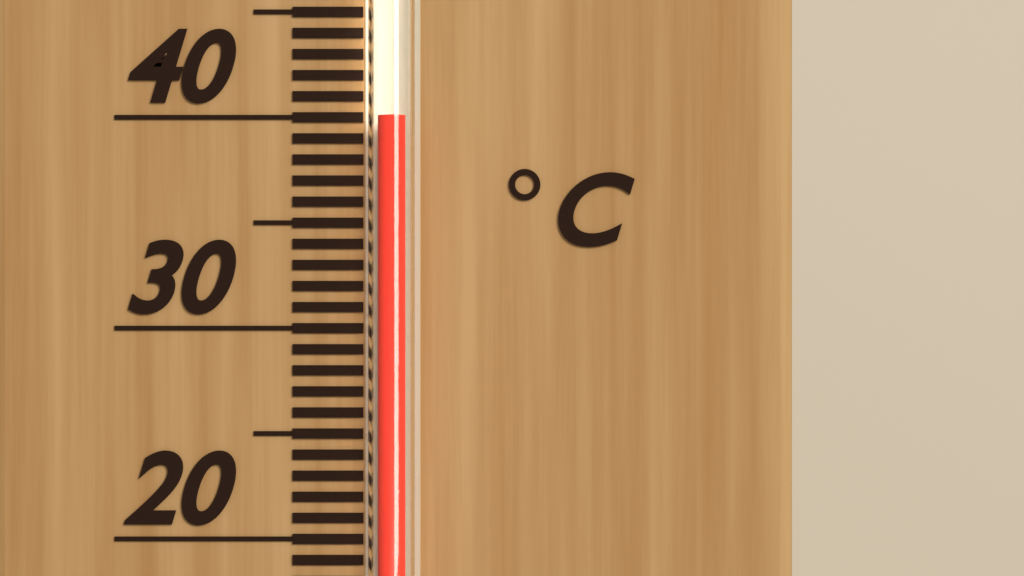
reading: 40 °C
